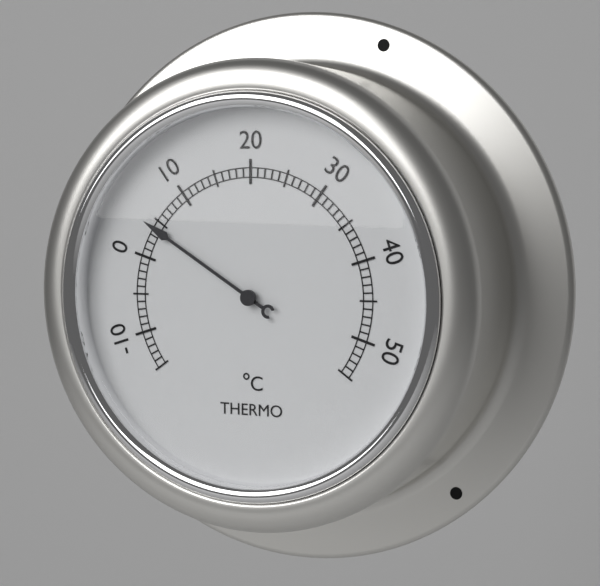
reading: 4 °C
